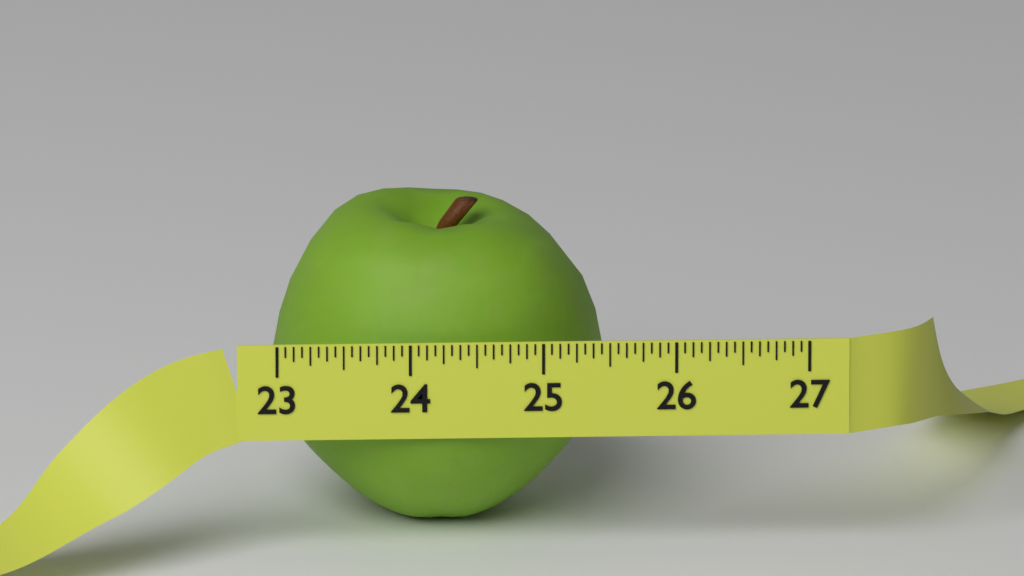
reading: 25.5000 (no unit)
